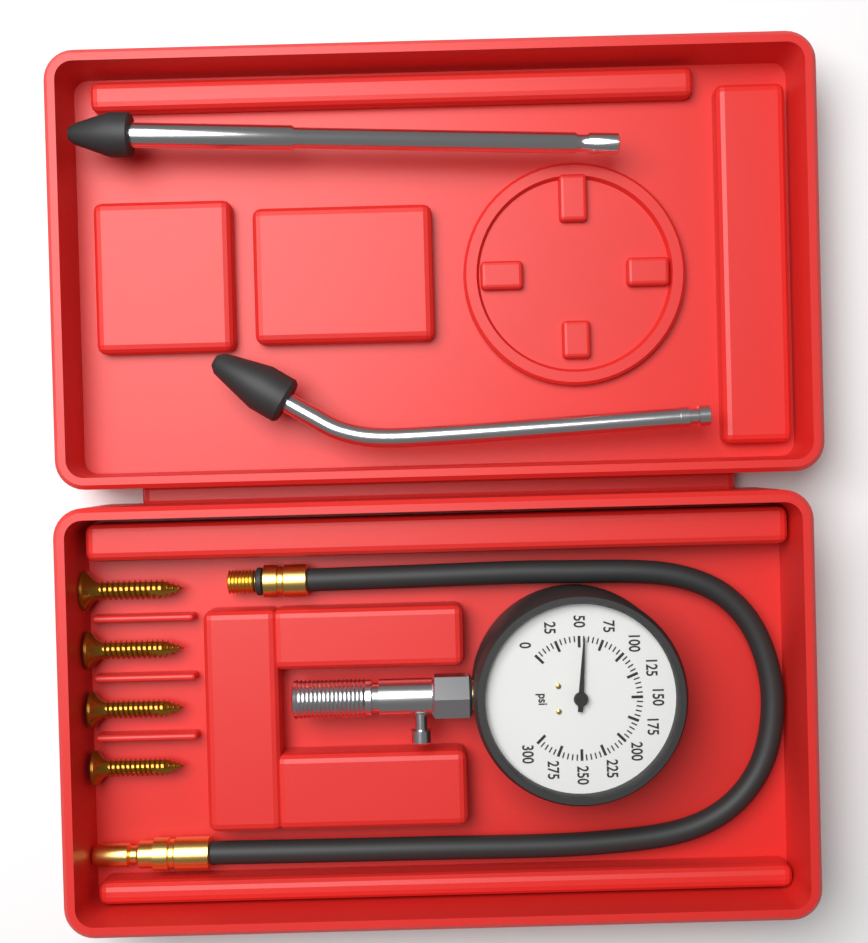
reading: 55 psi
